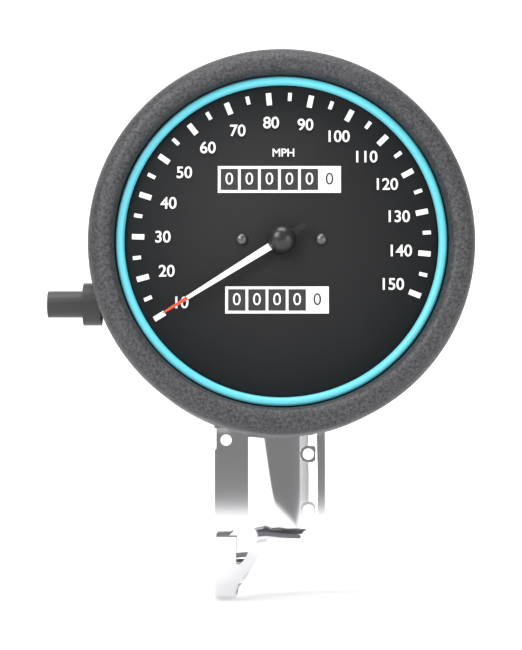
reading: 10 mph
